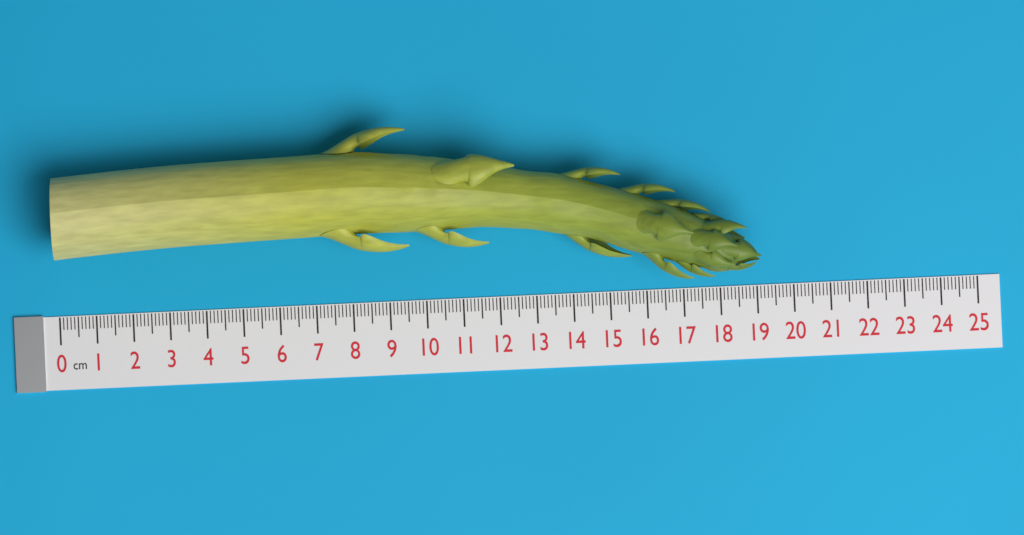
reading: 19.1 cm
